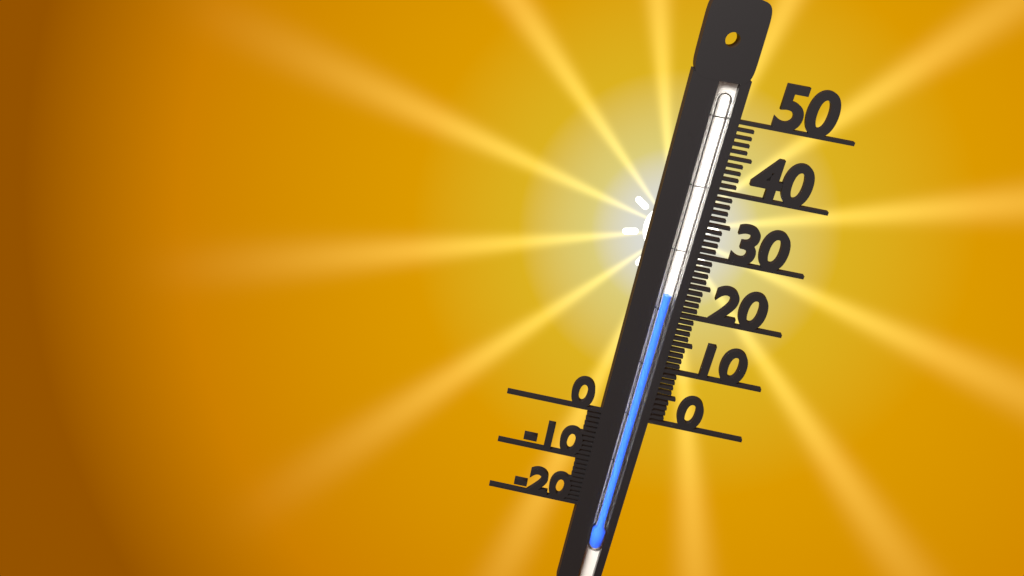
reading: 23 (no unit)
